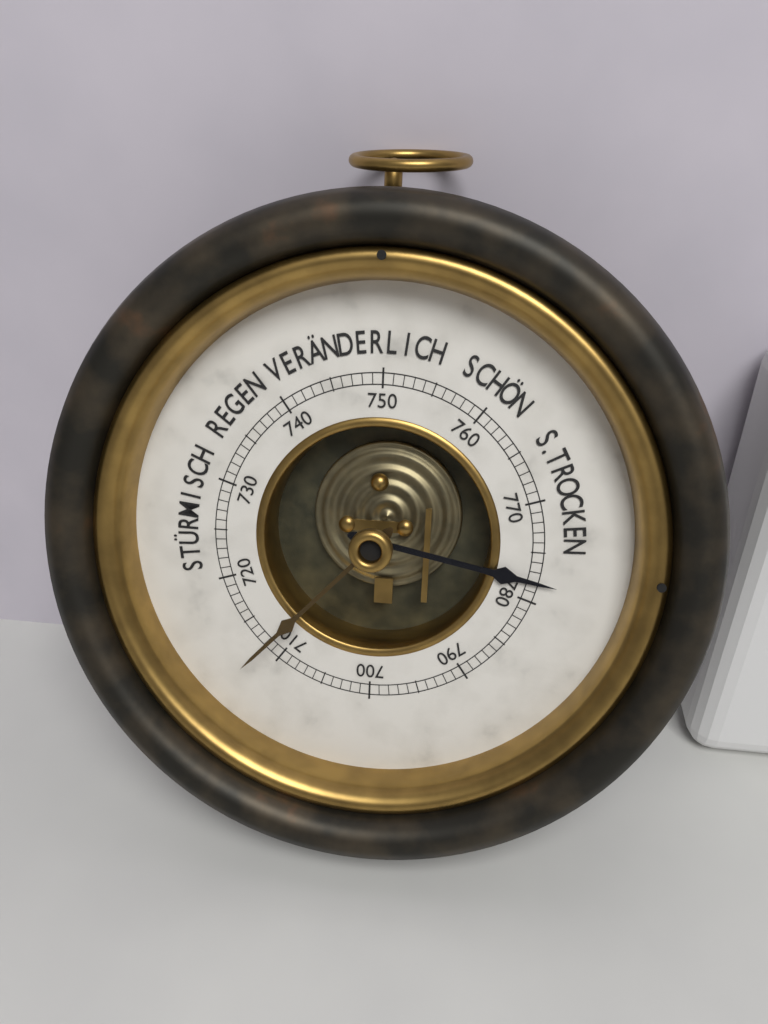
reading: 778 mmHg
